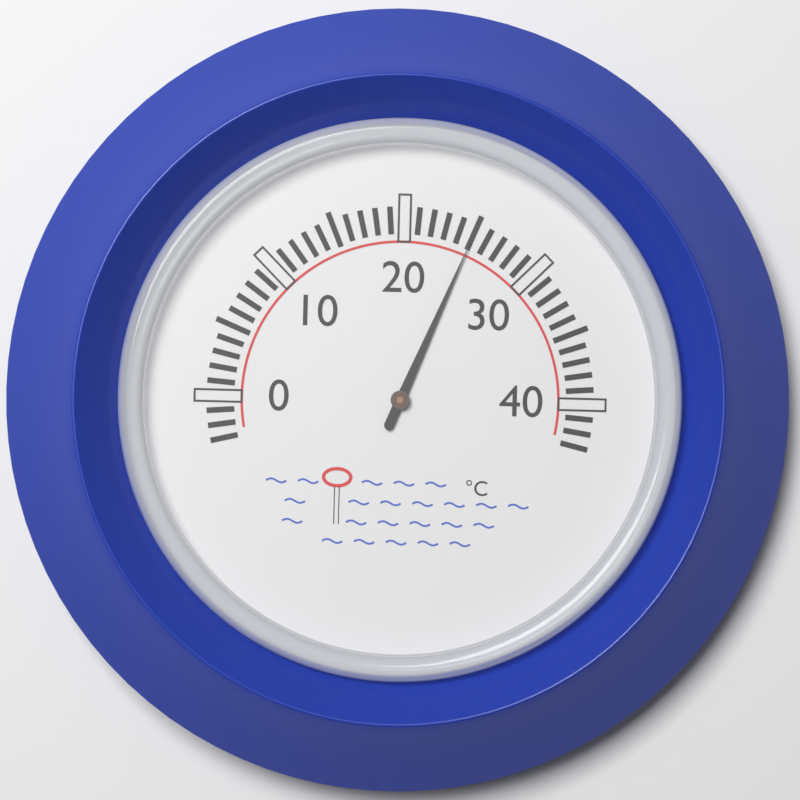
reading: 25 °C
